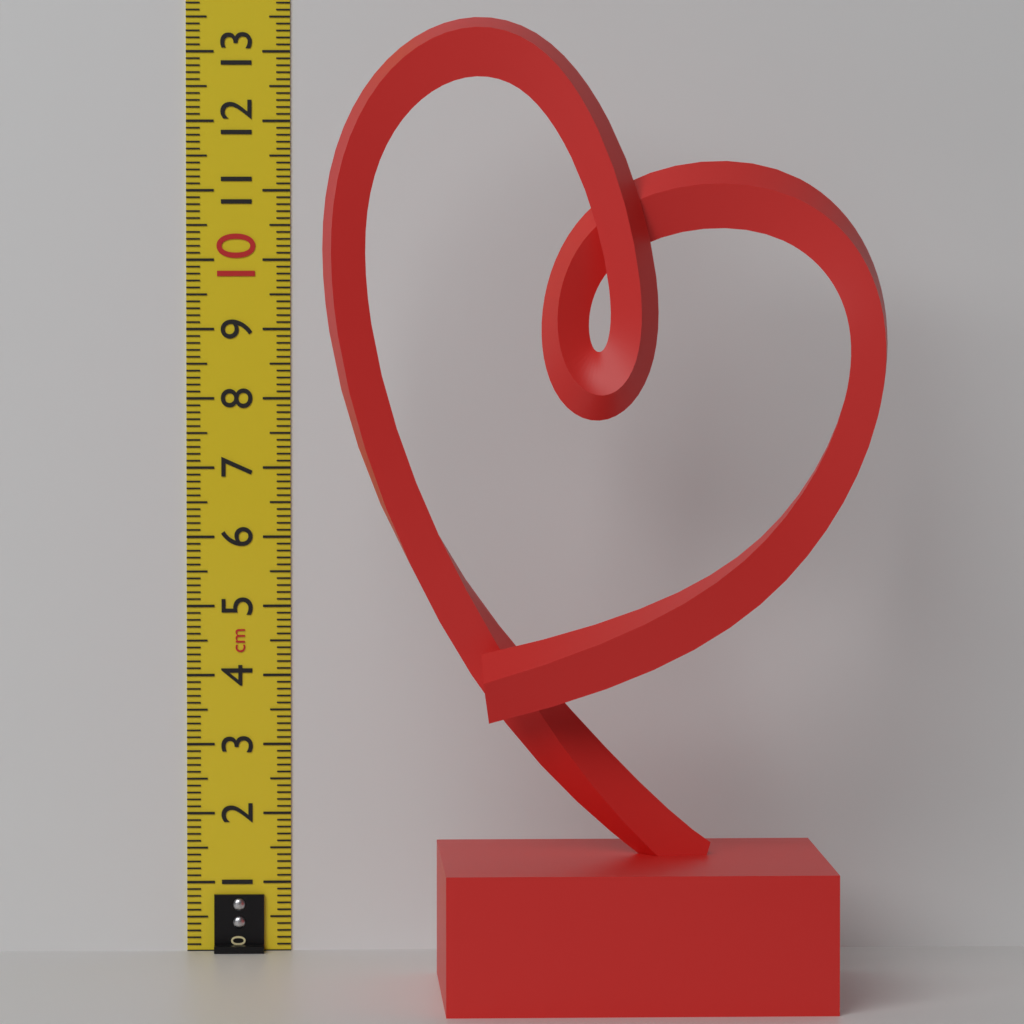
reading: 13.3 cm
